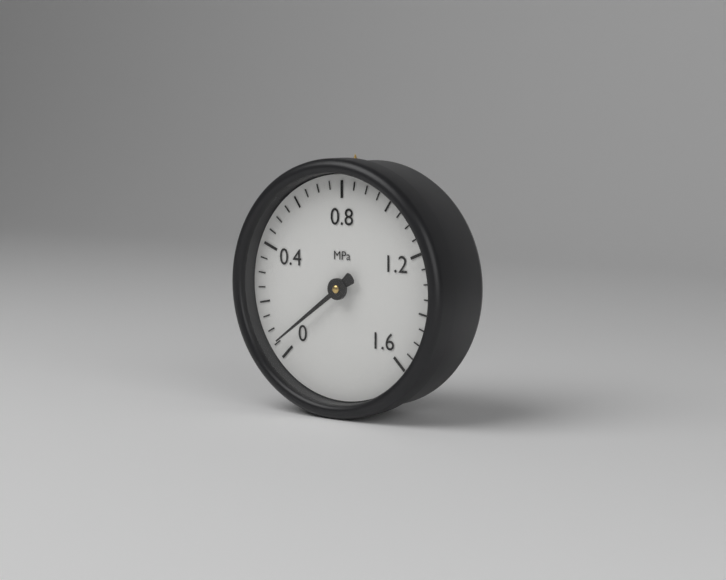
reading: 0.05 MPa
